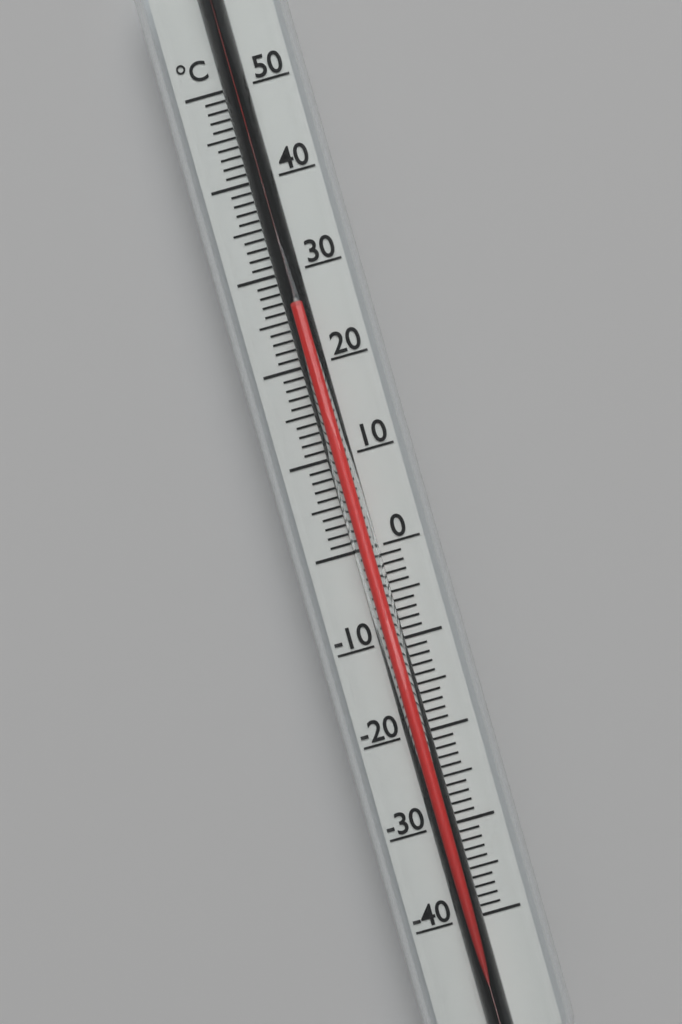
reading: 26 °C
